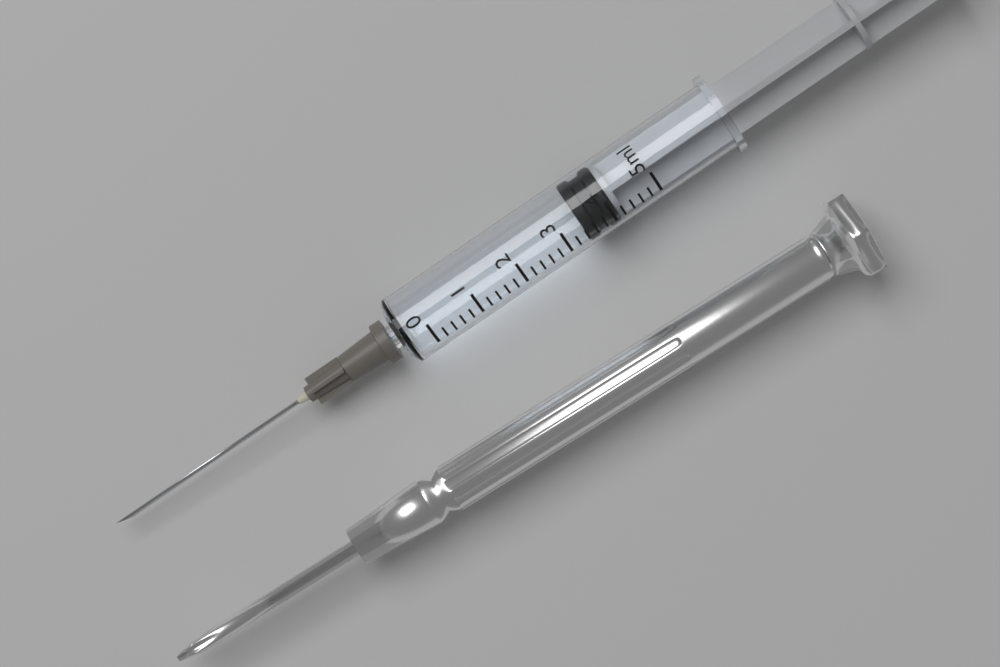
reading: 3.4 ml
